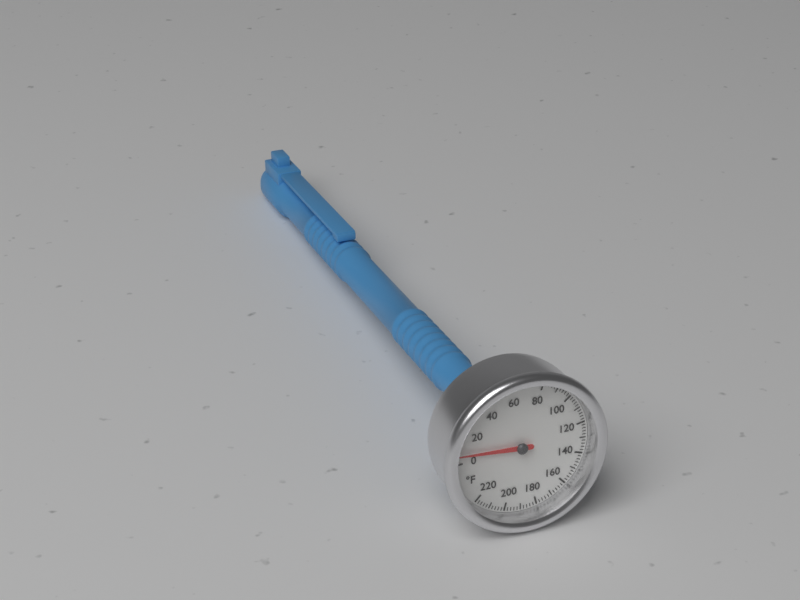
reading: 6 °F
